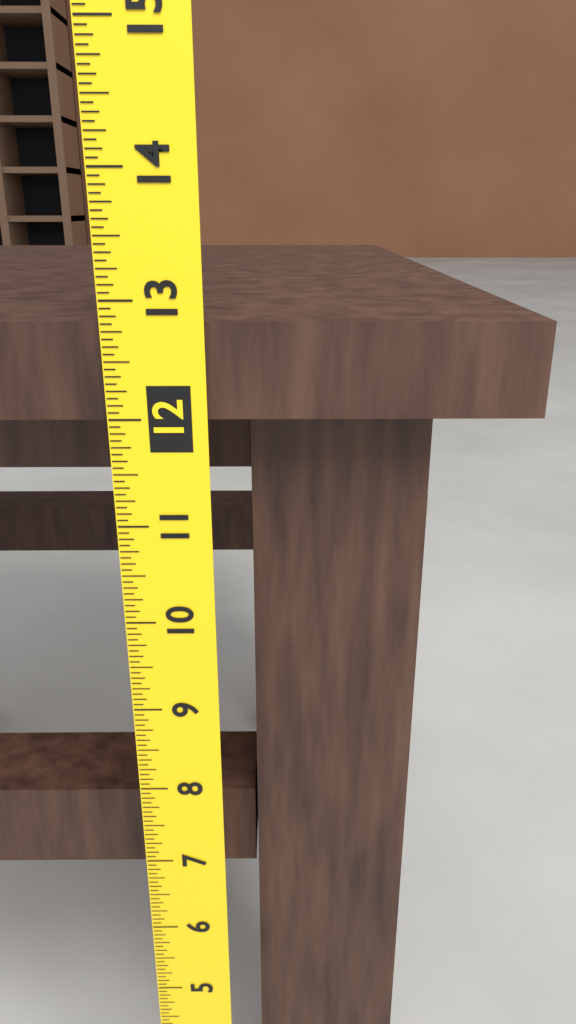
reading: 12.8125 (no unit)
